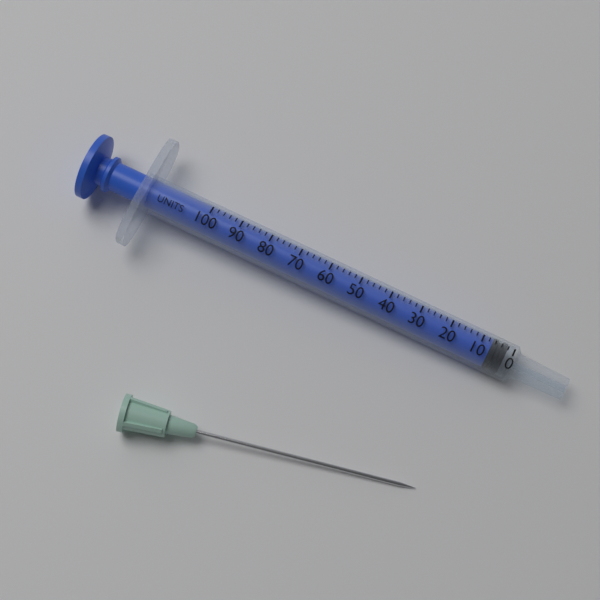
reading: 2 units
